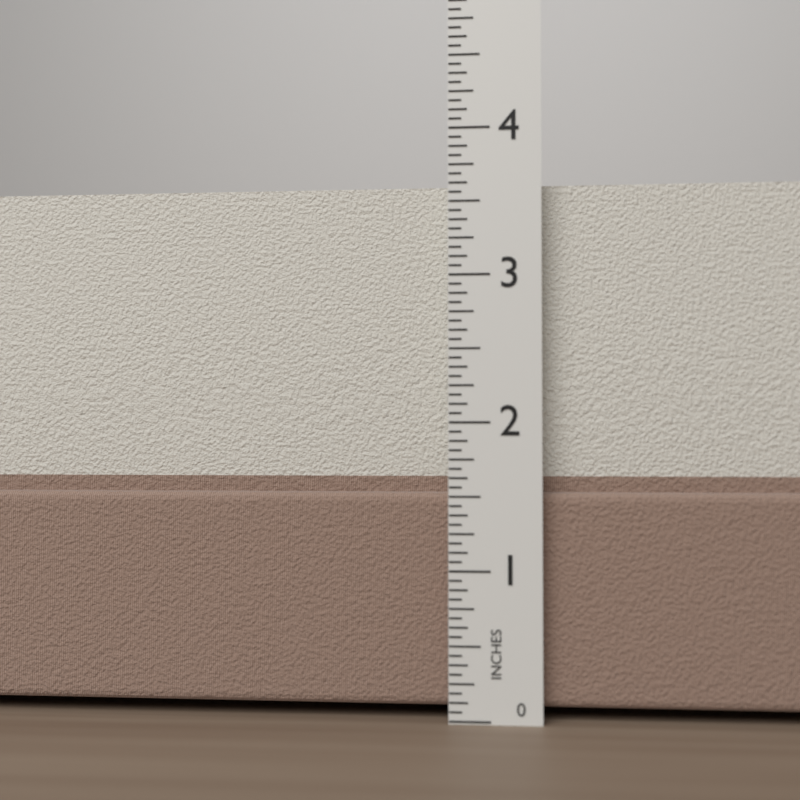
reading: 3.6250 in
